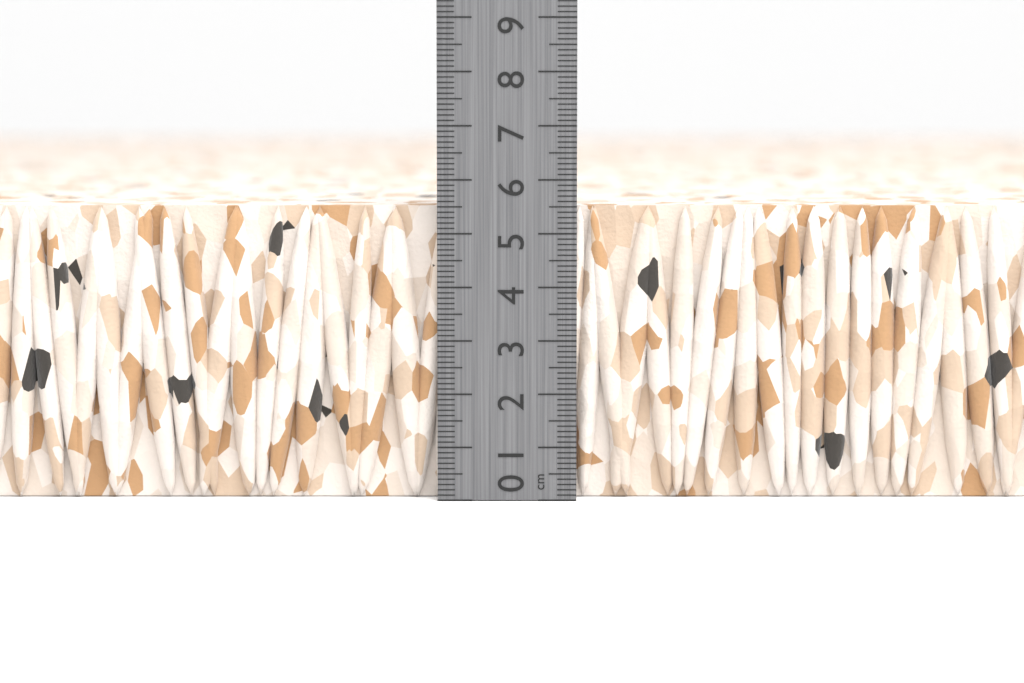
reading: 5.5 cm
